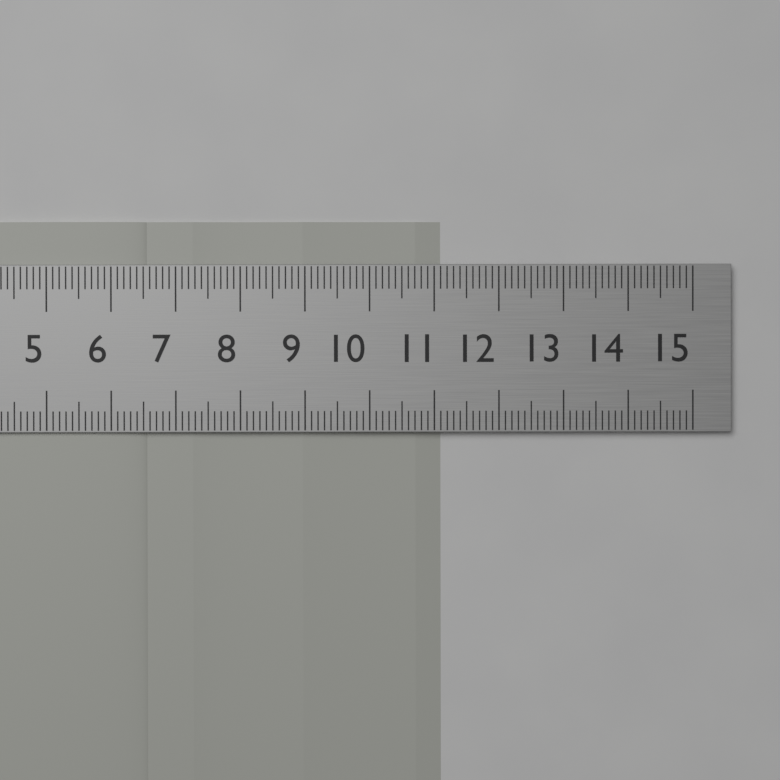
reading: 11.1 cm
